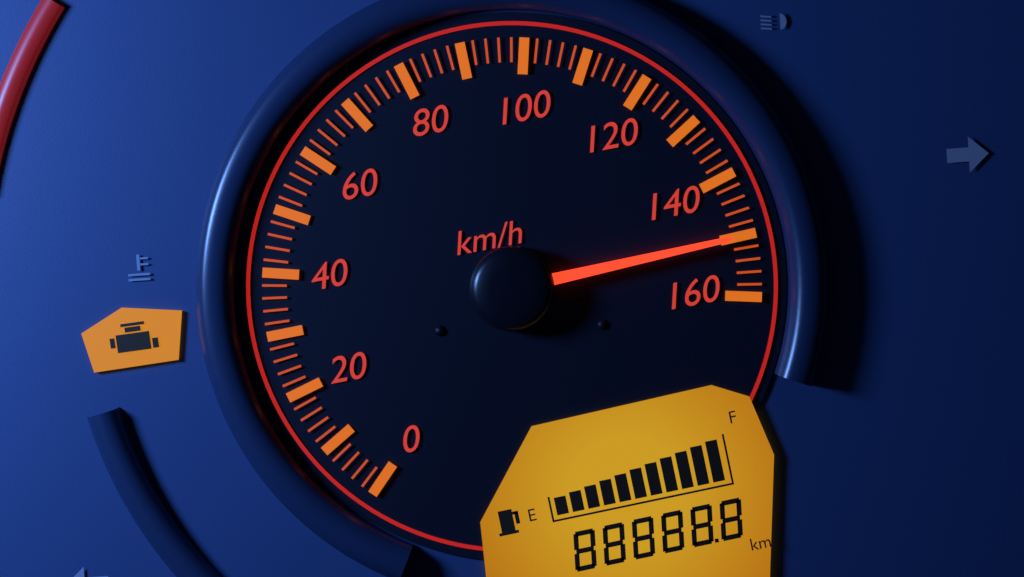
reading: 150 km/h
